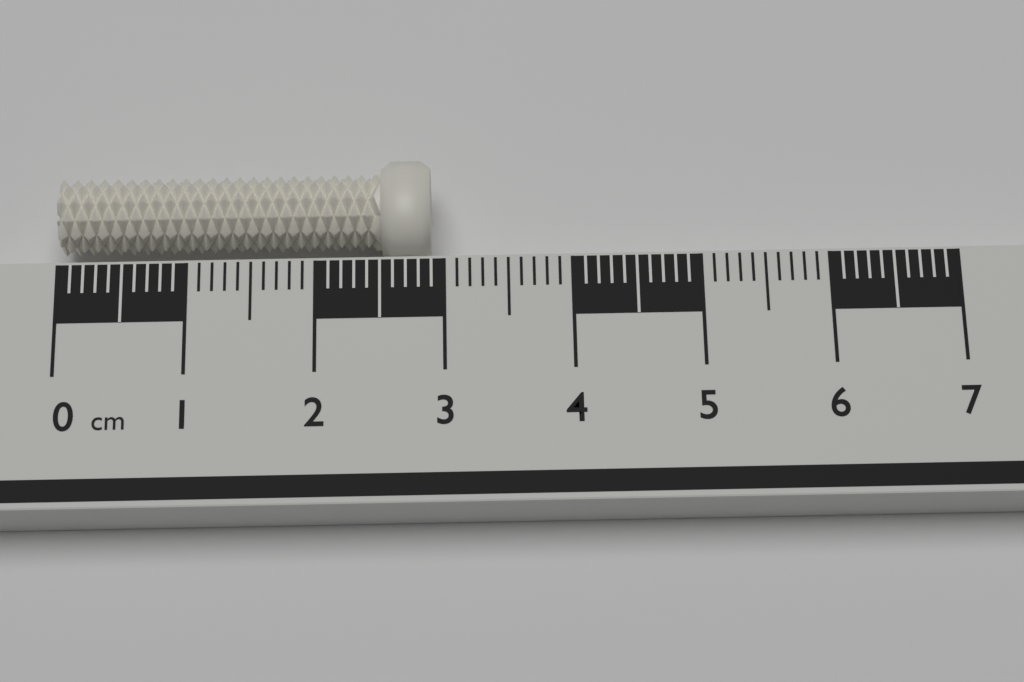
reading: 2.9 cm
